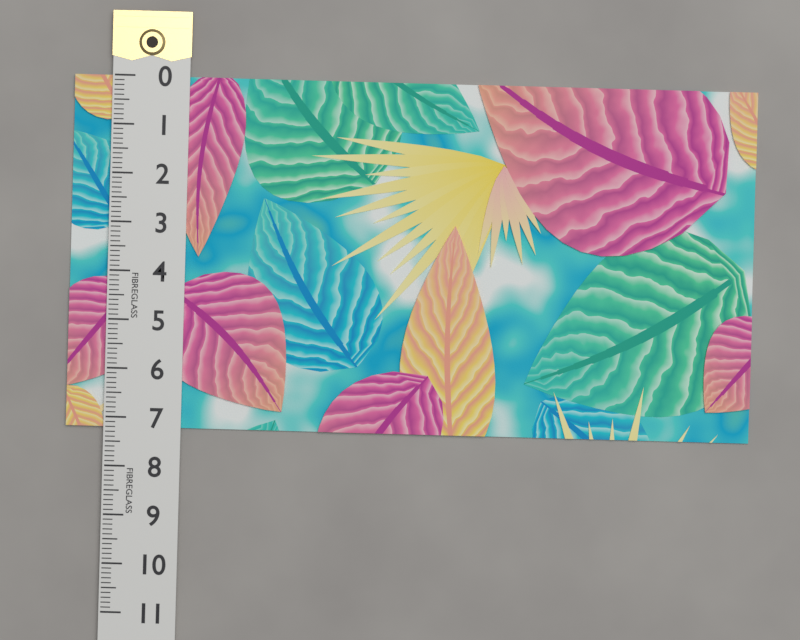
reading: 7.2 (no unit)
